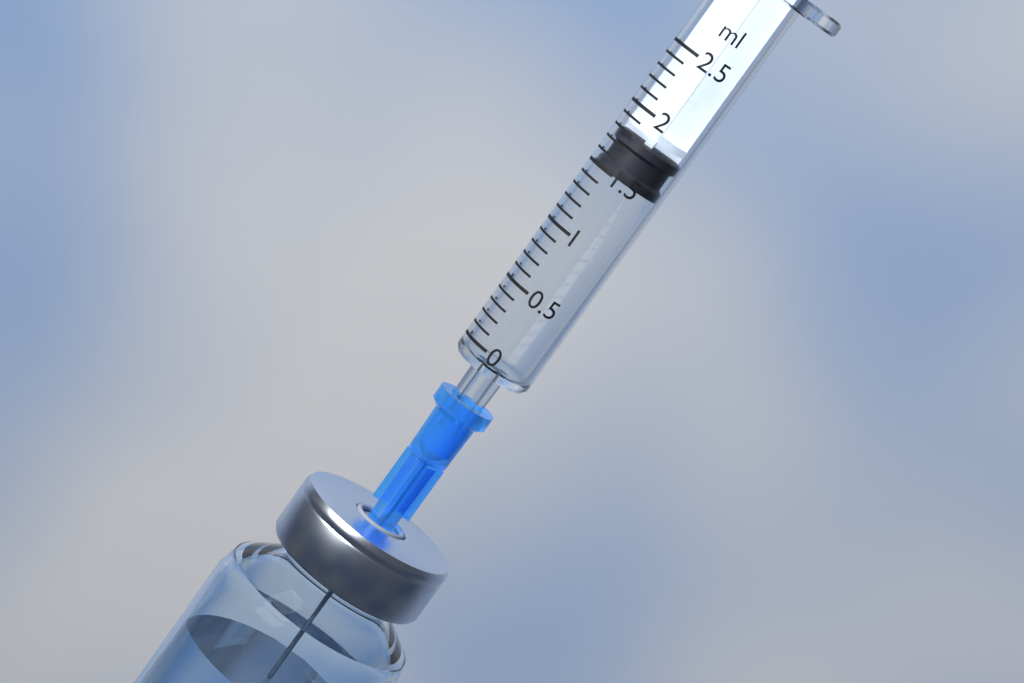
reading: 1.5 ml
